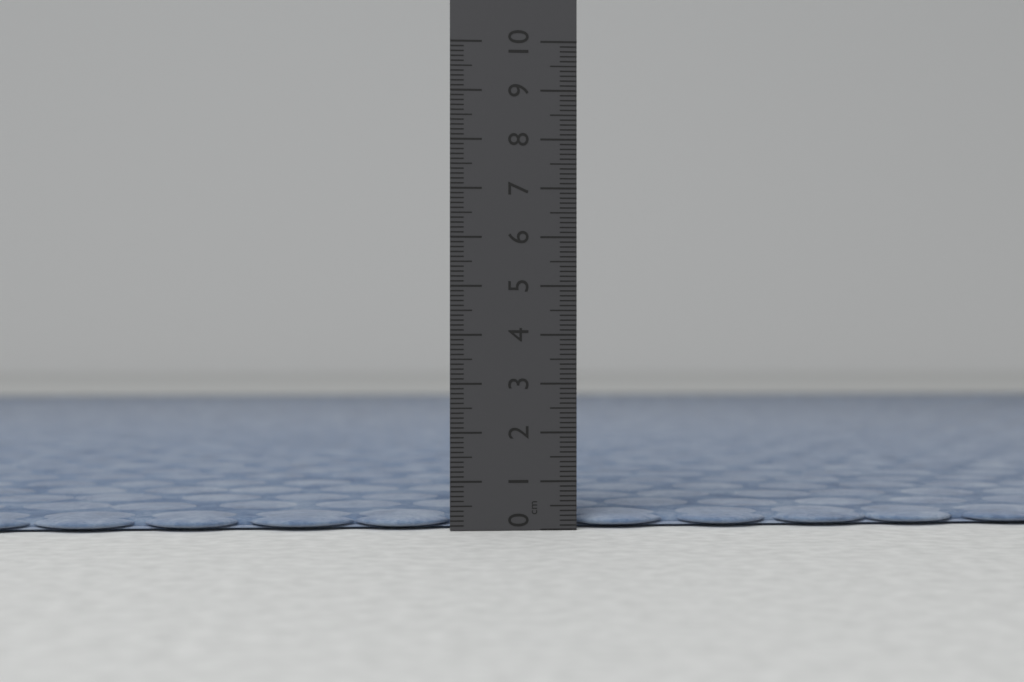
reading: 0.3 cm
